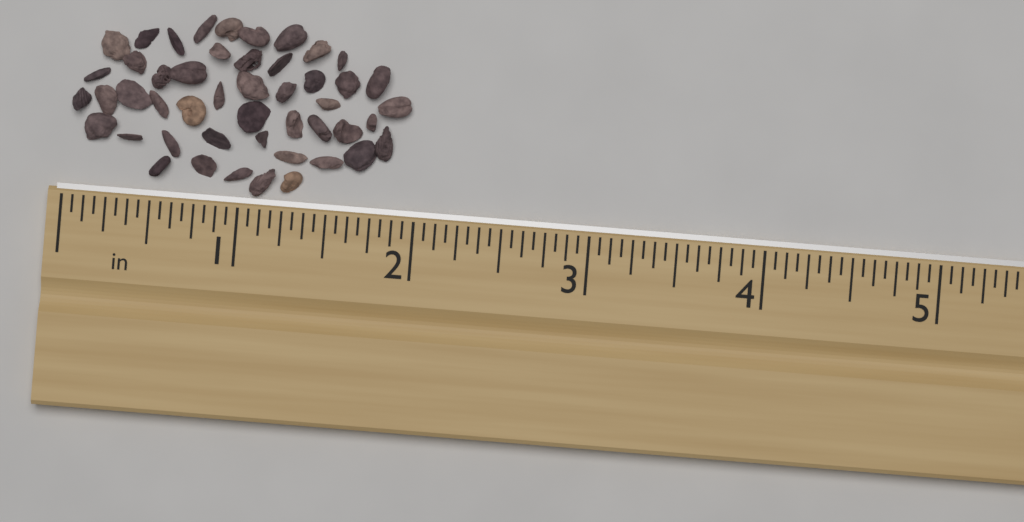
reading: 1.9375 in
